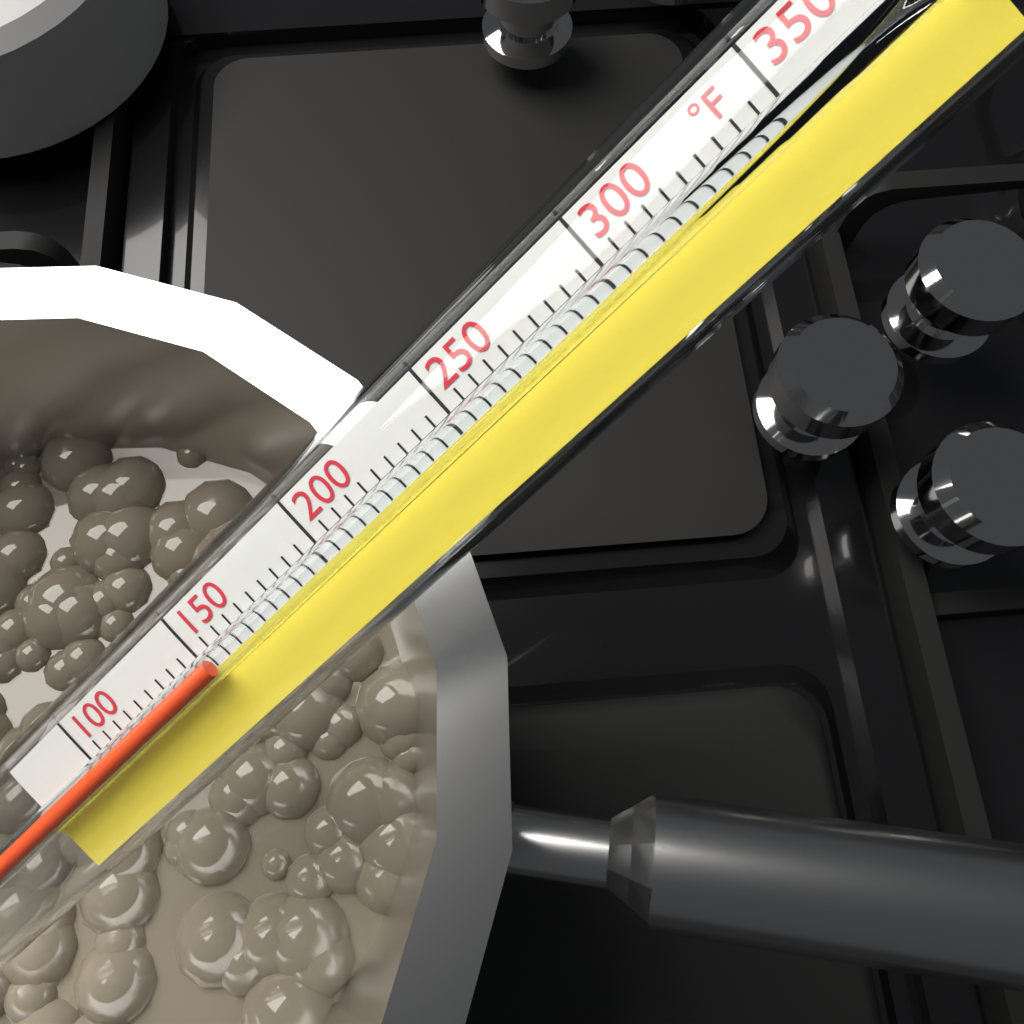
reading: 155 °F
